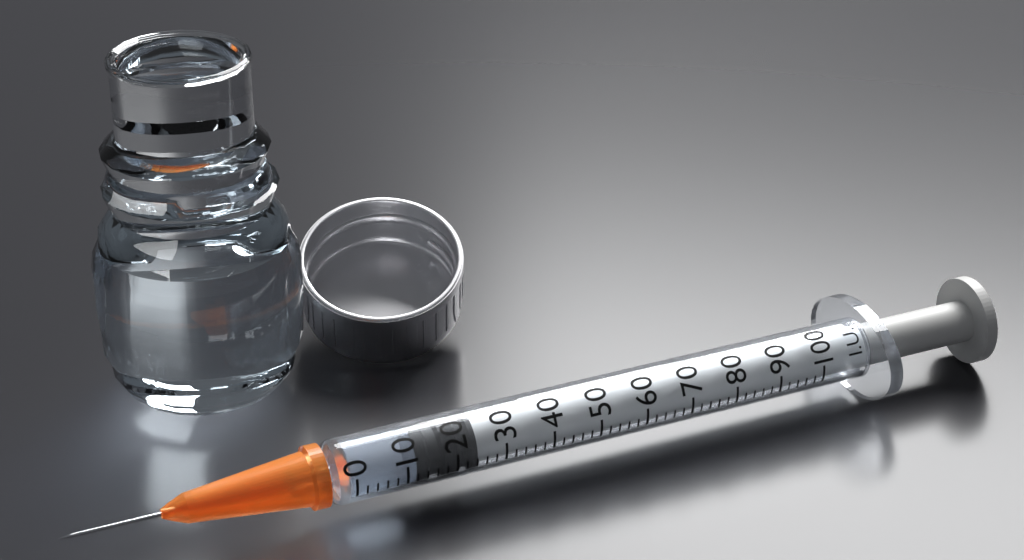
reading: 12 I.U.
